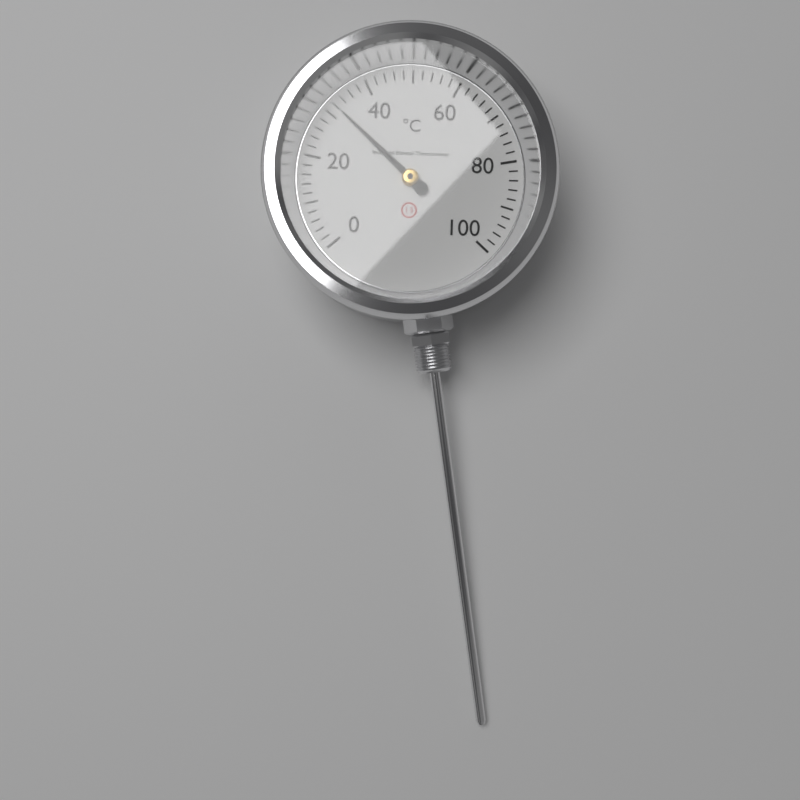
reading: 32 °C
